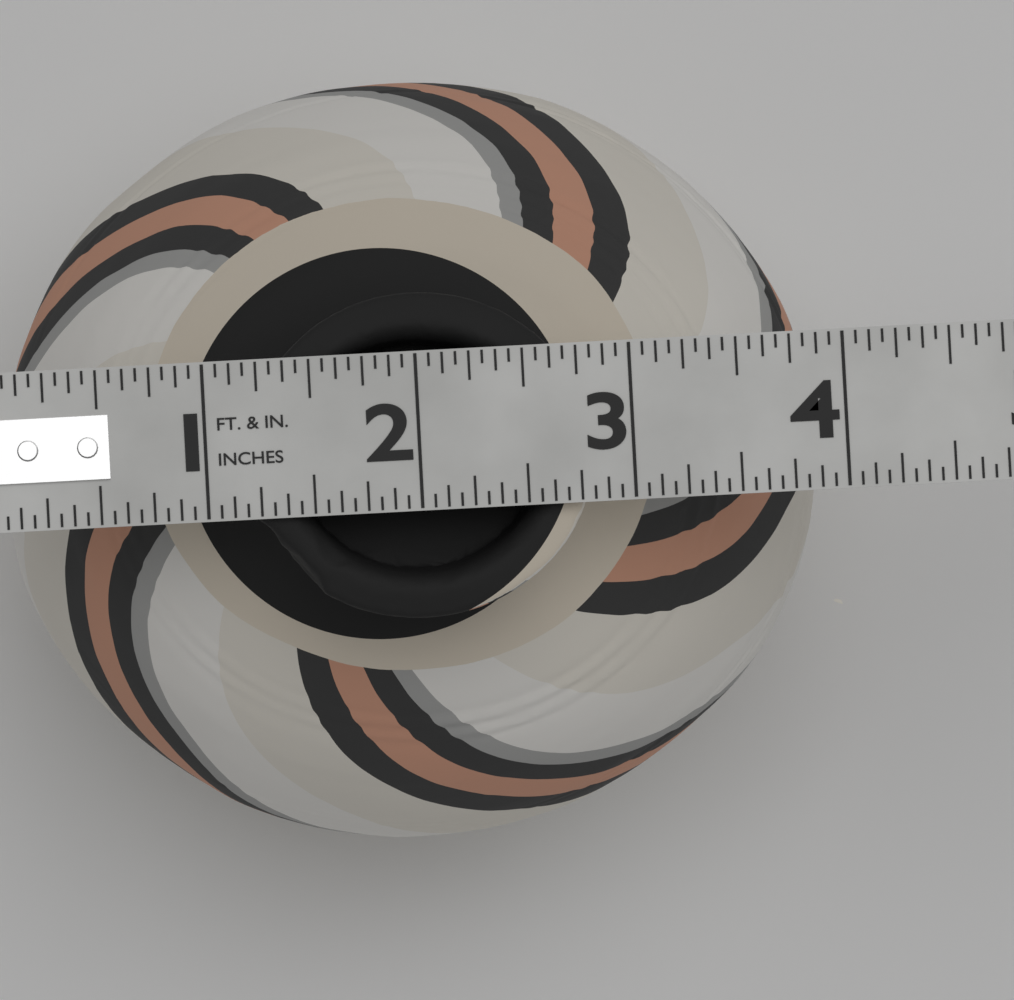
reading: 3.9375 in
